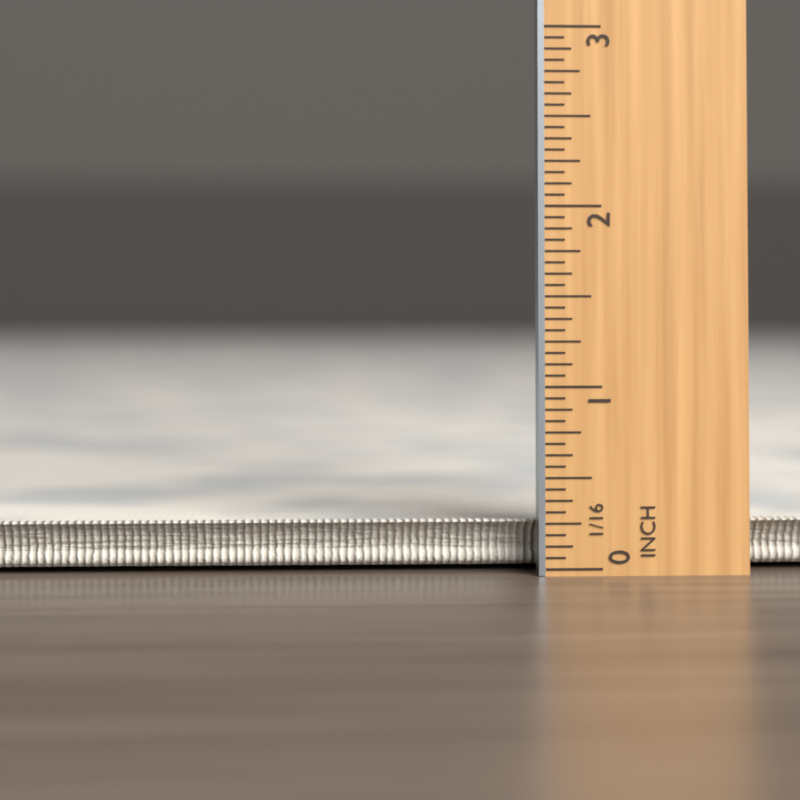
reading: 0.1875 in
